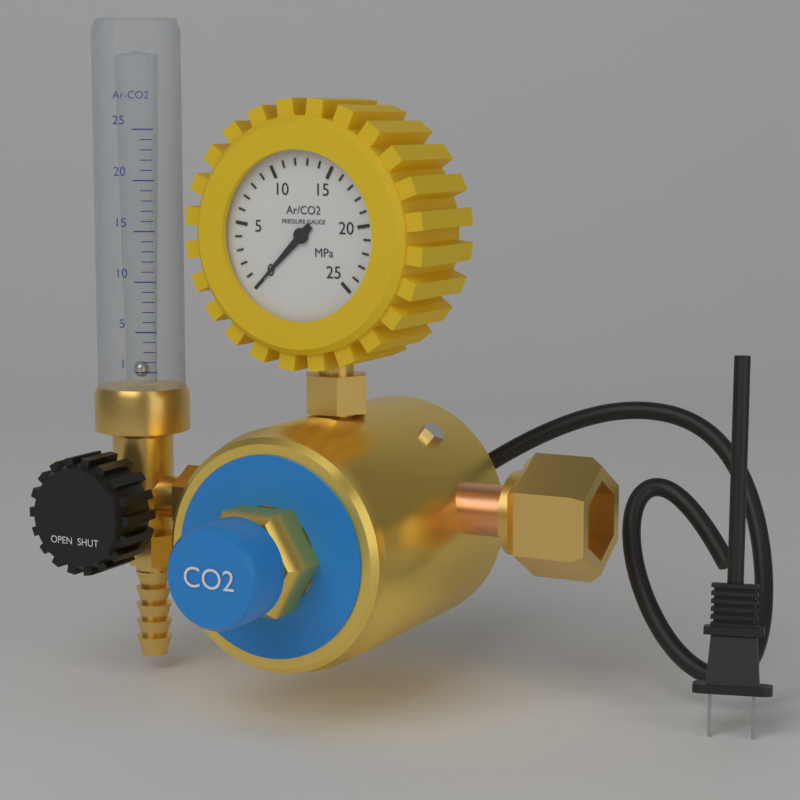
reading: 0 MPa
